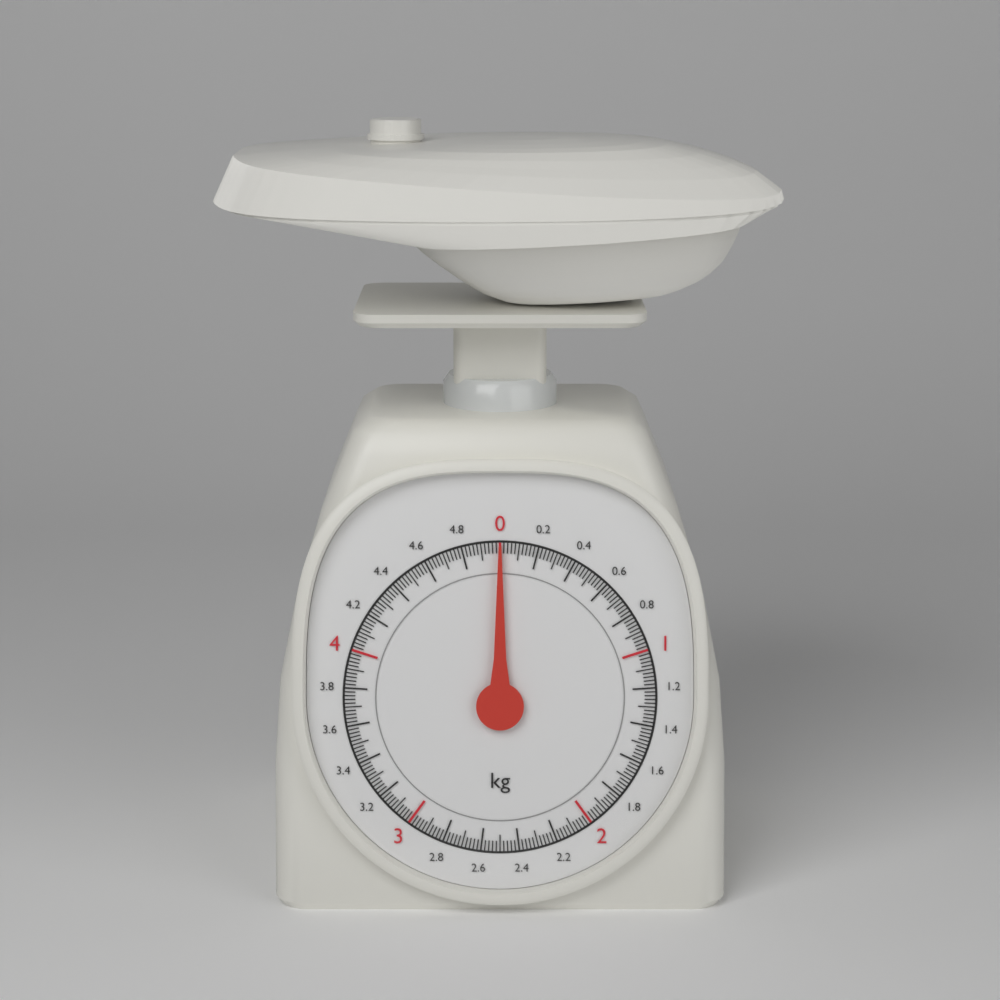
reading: 0.00 kg
